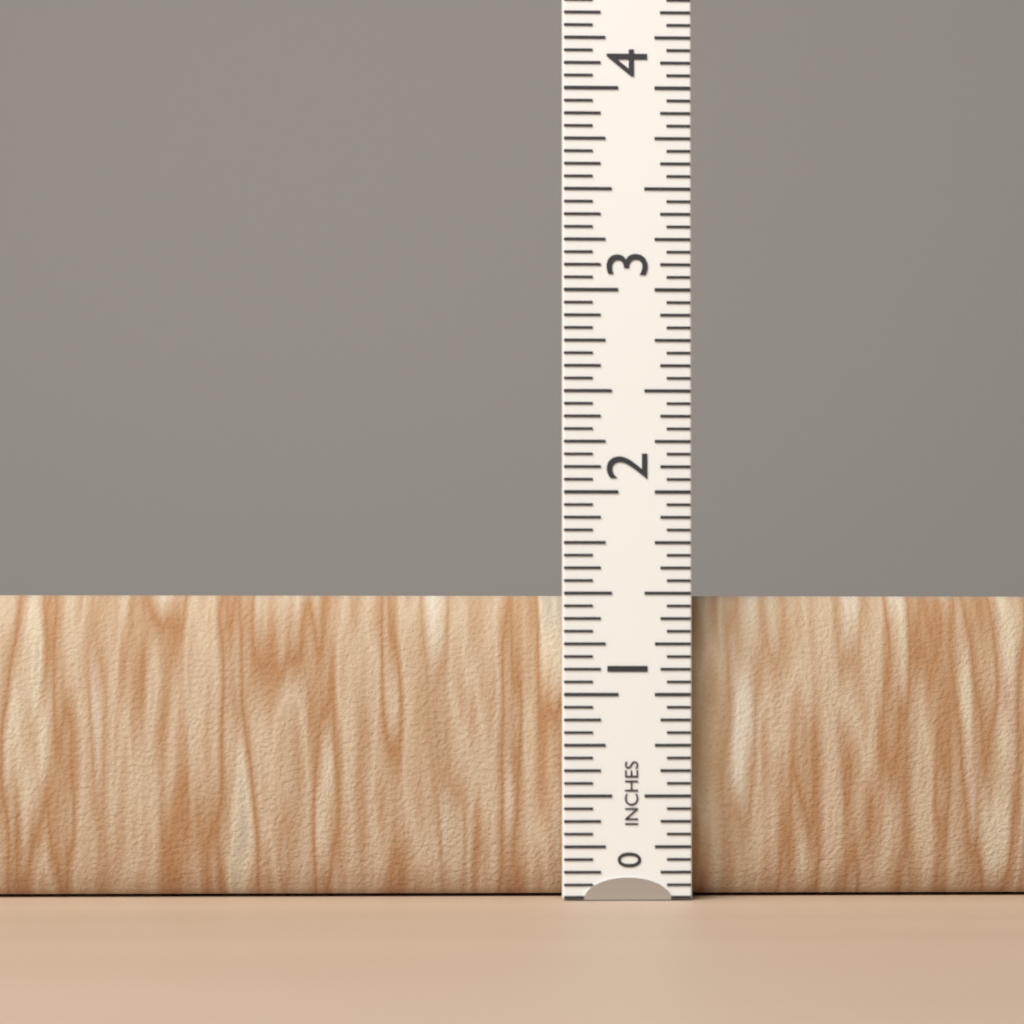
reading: 1.5000 in
